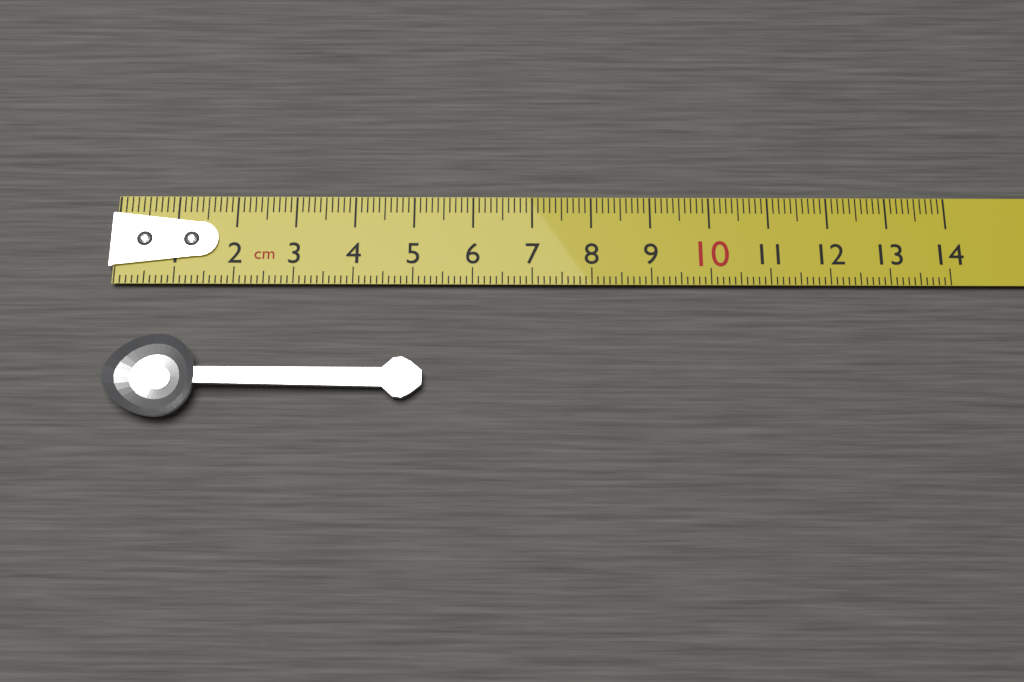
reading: 5.2 cm
